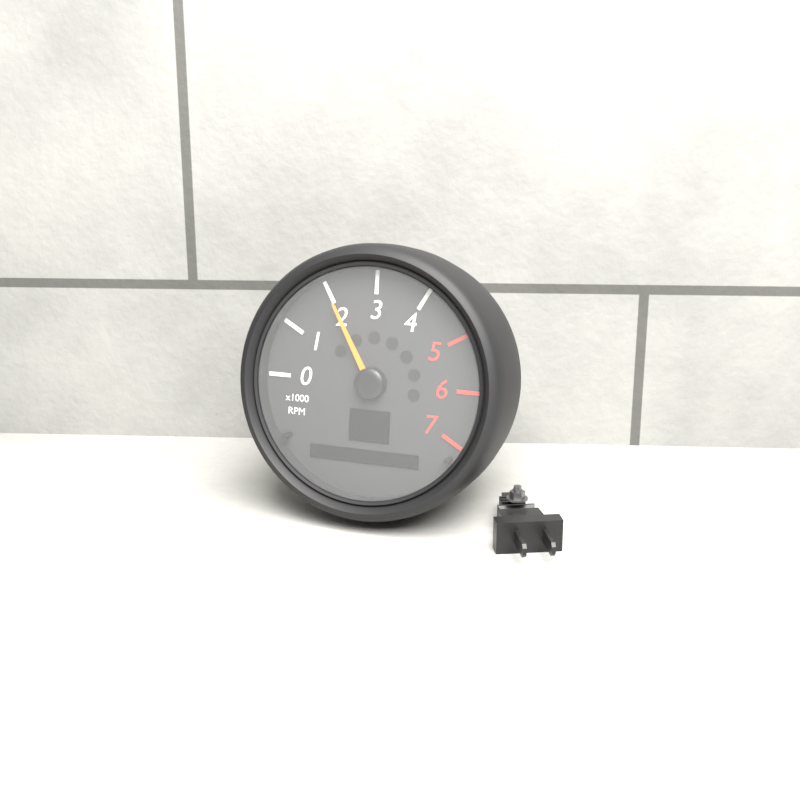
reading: 2000 RPM
